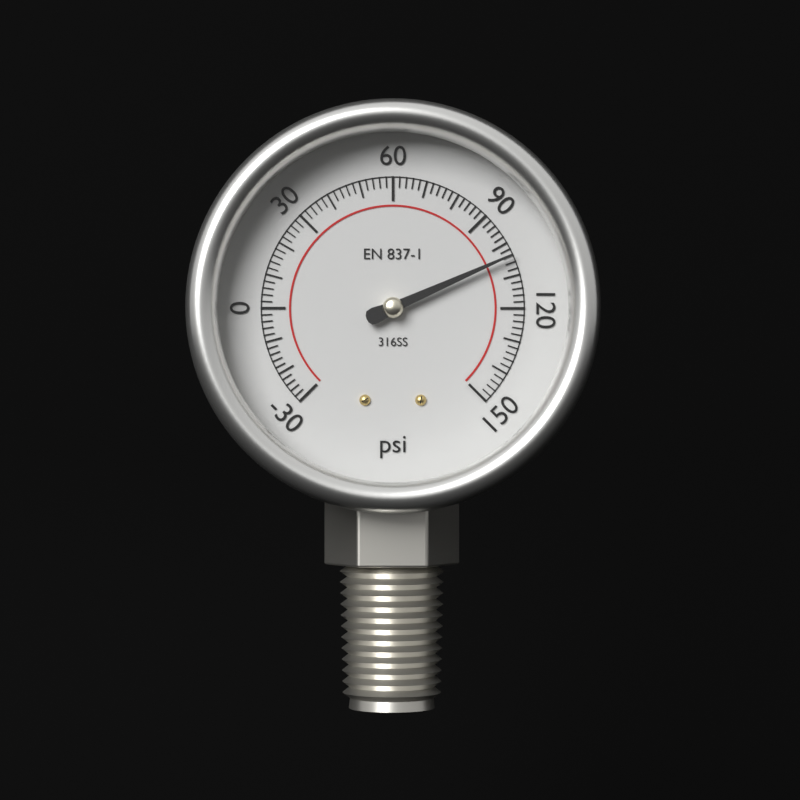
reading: 104 psi
